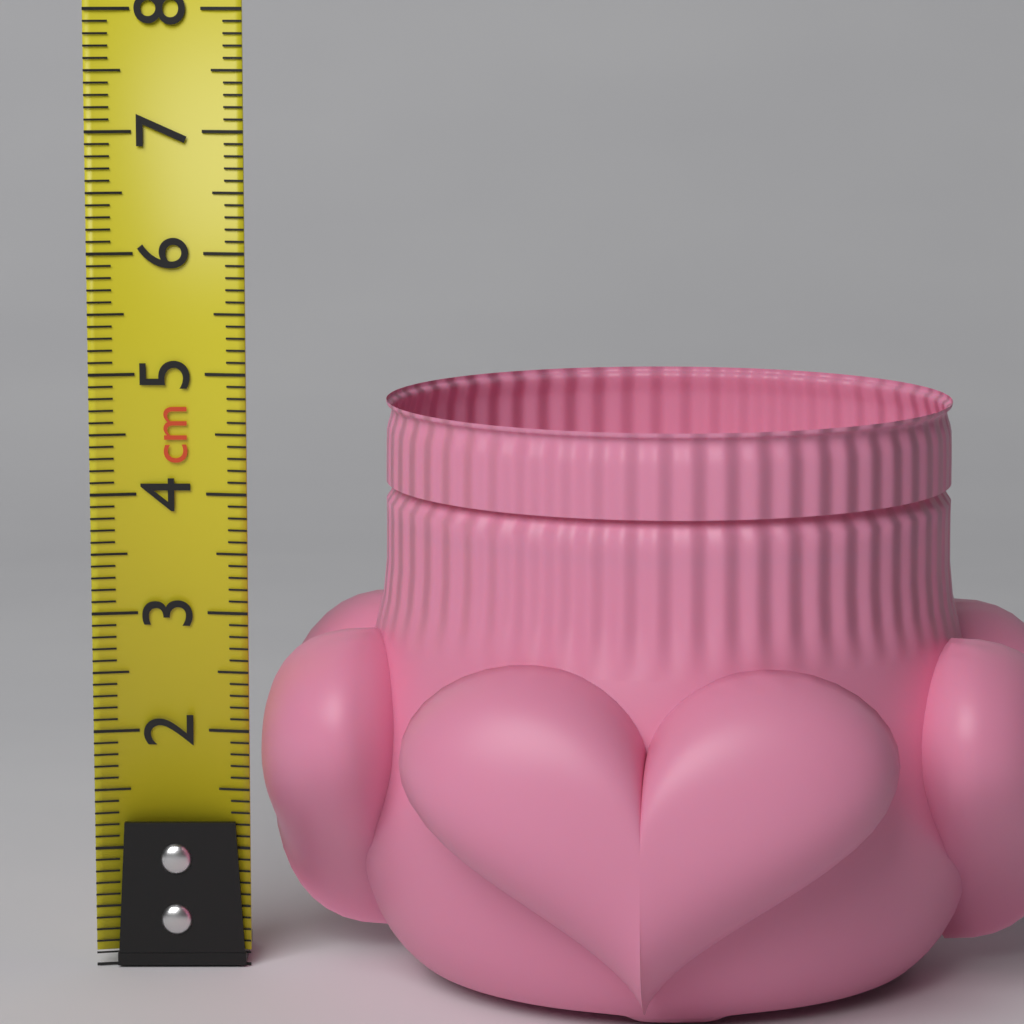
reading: 4.8 cm
